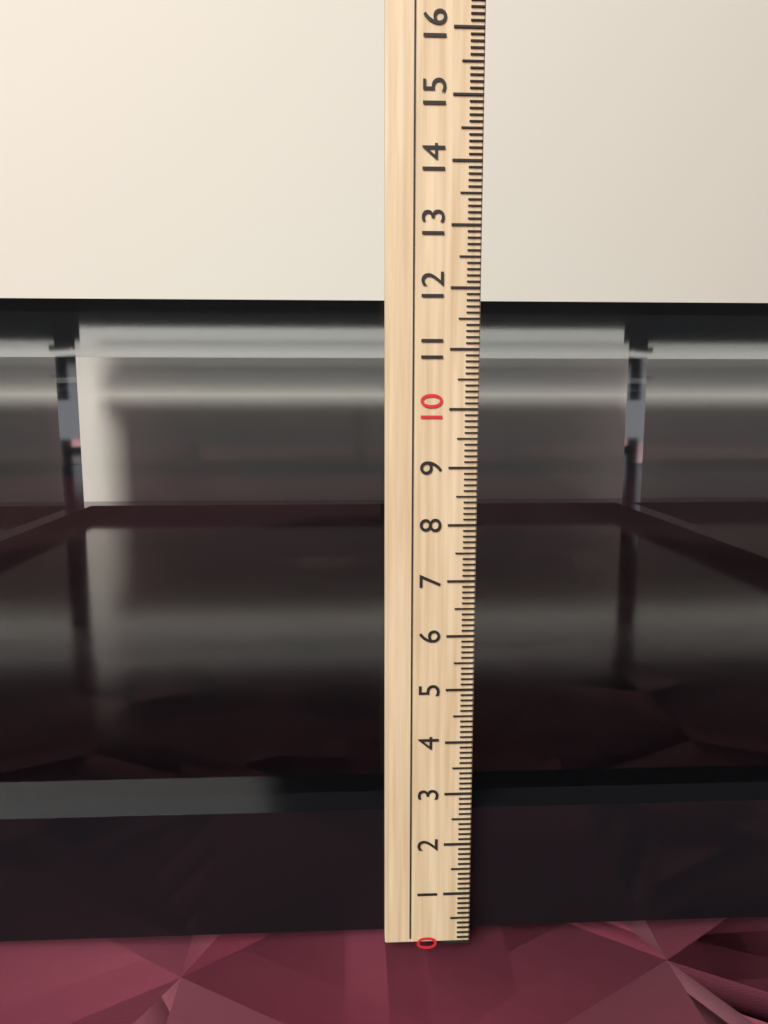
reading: 11.9 cm
